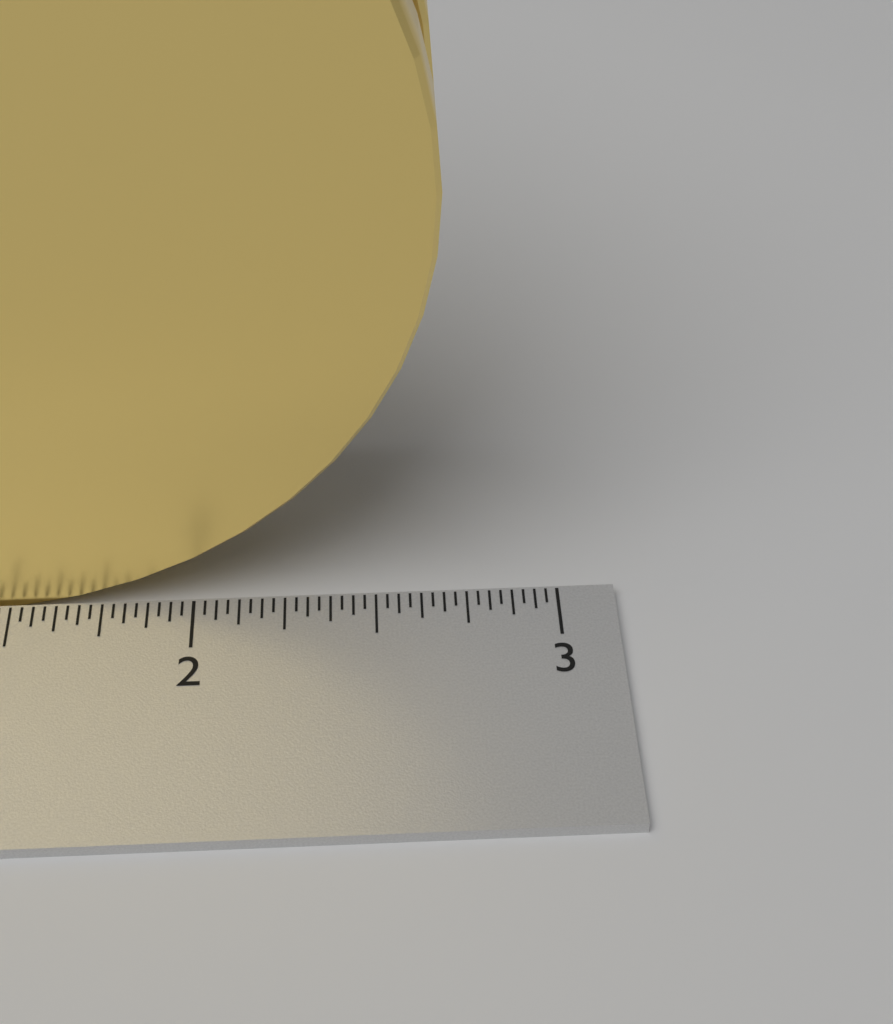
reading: 2.68750 inch
